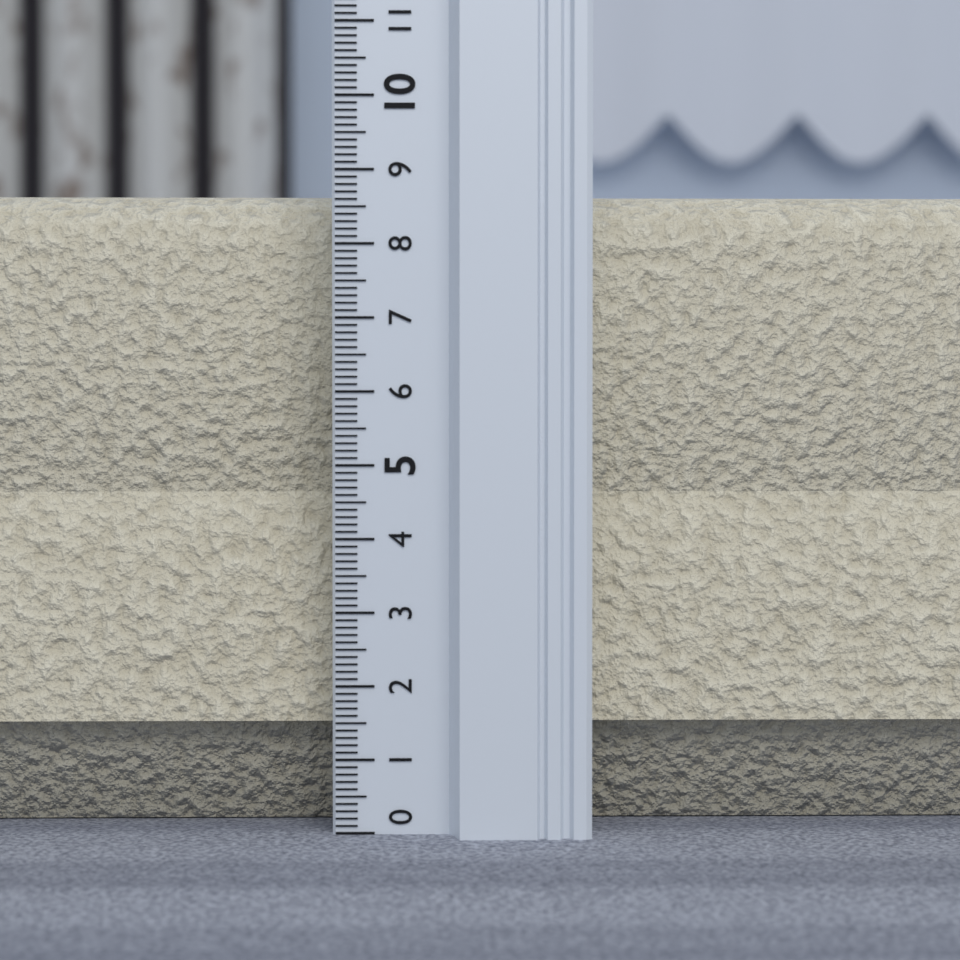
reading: 8.8 (no unit)
